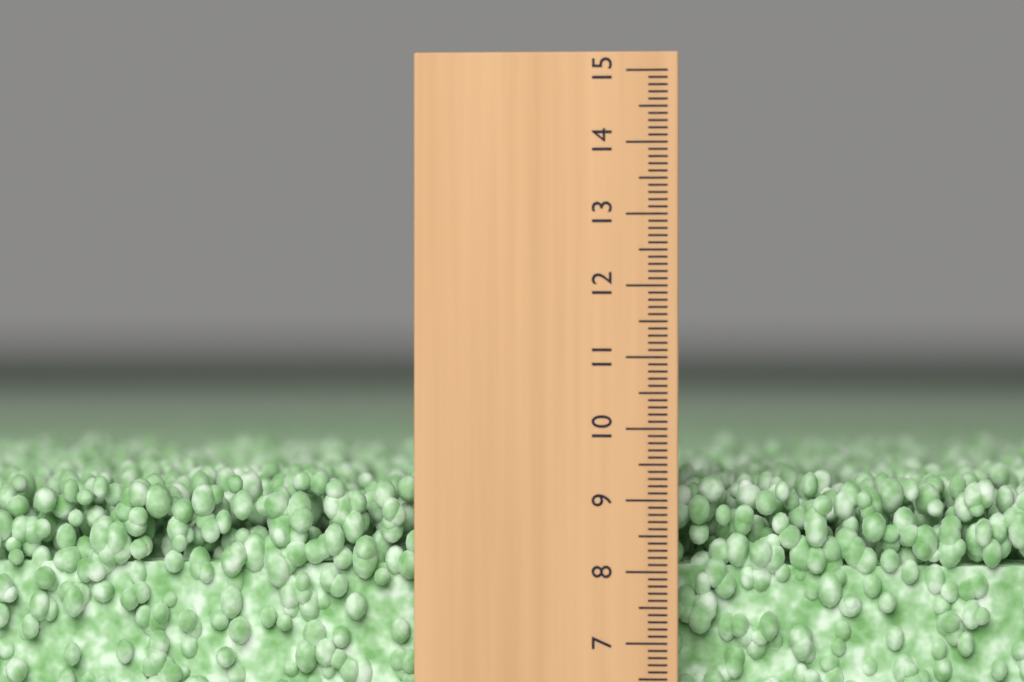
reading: 9.3 (no unit)
